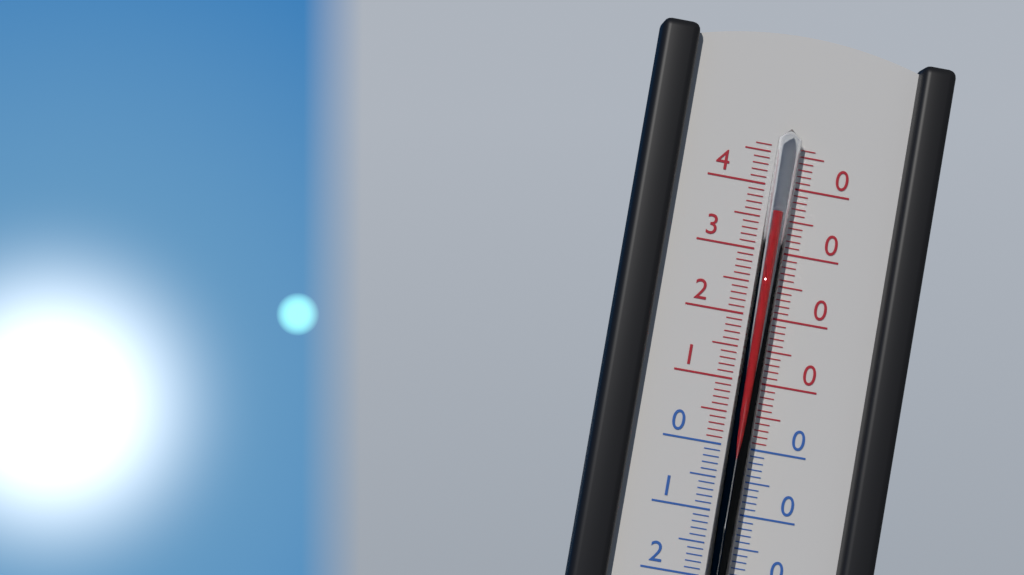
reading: 36 °C
